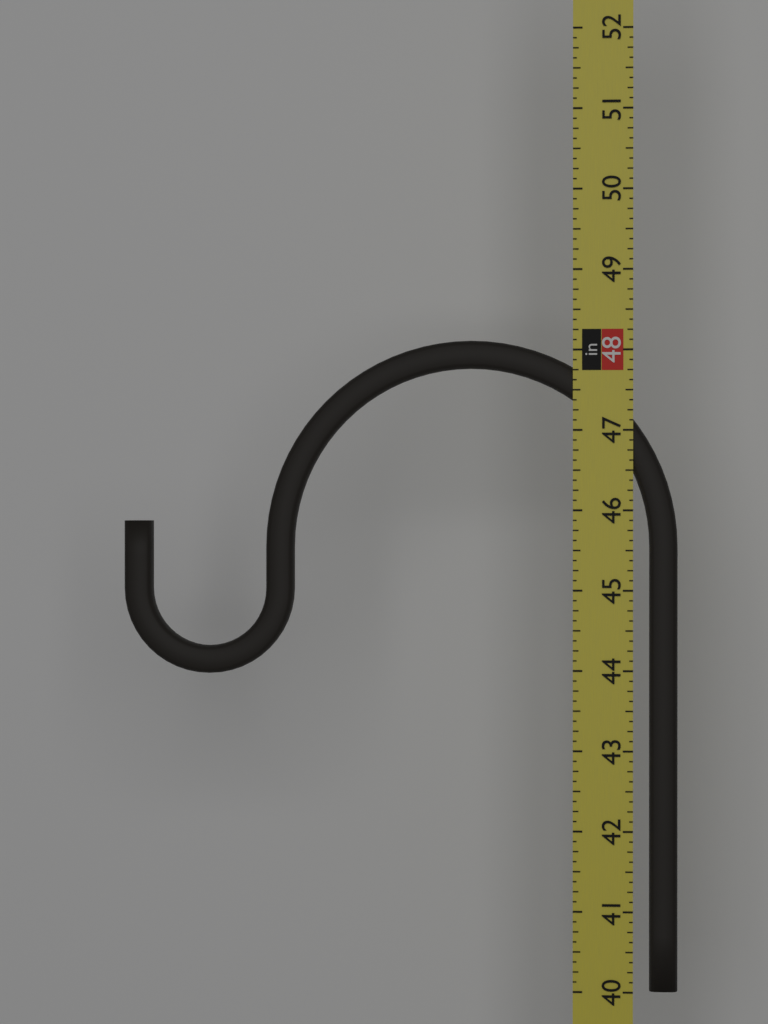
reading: 48.125 in
